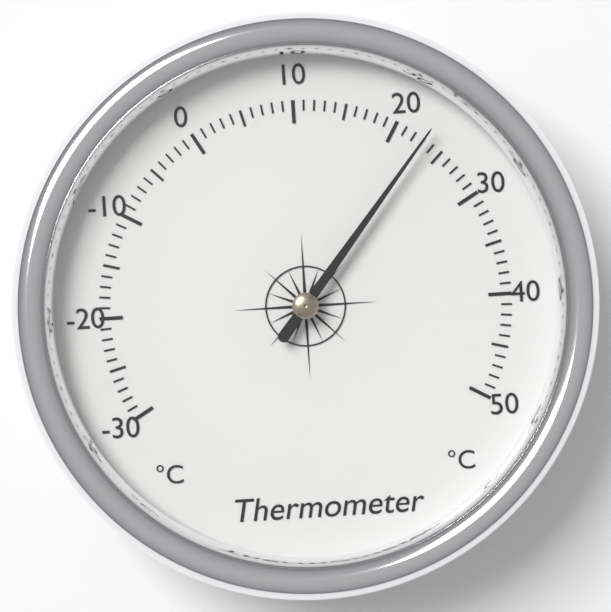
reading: 23 °C
